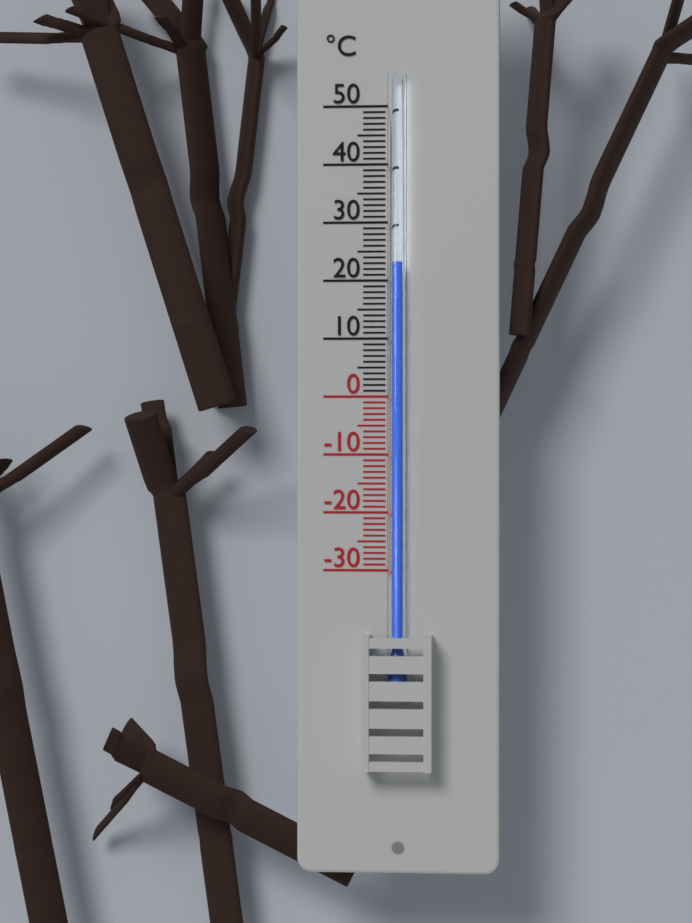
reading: 23 °C
